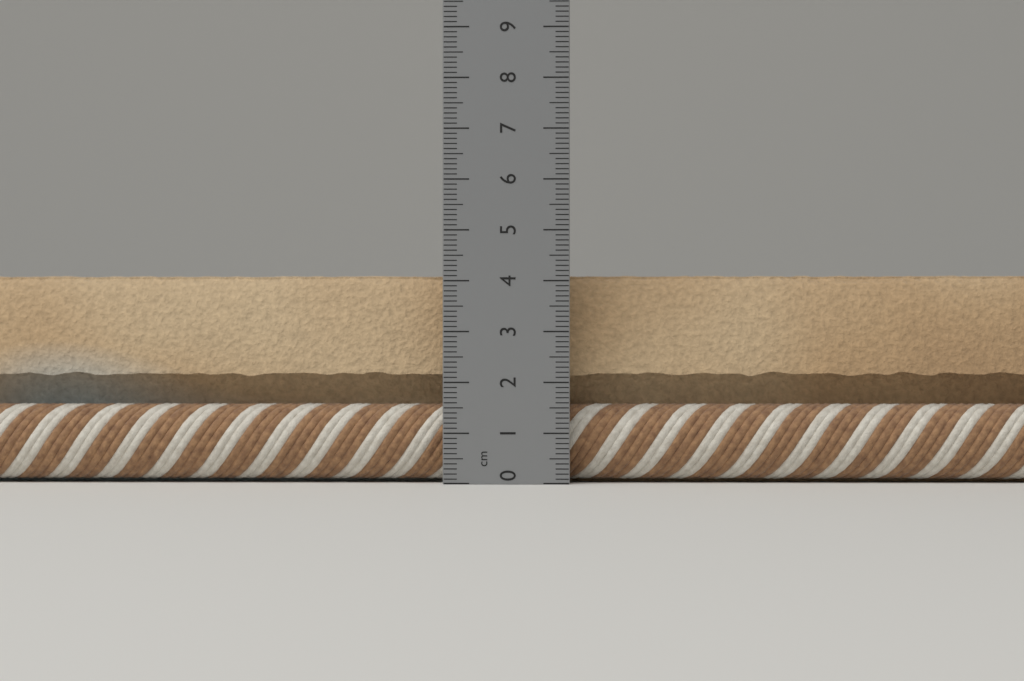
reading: 4.2 cm
